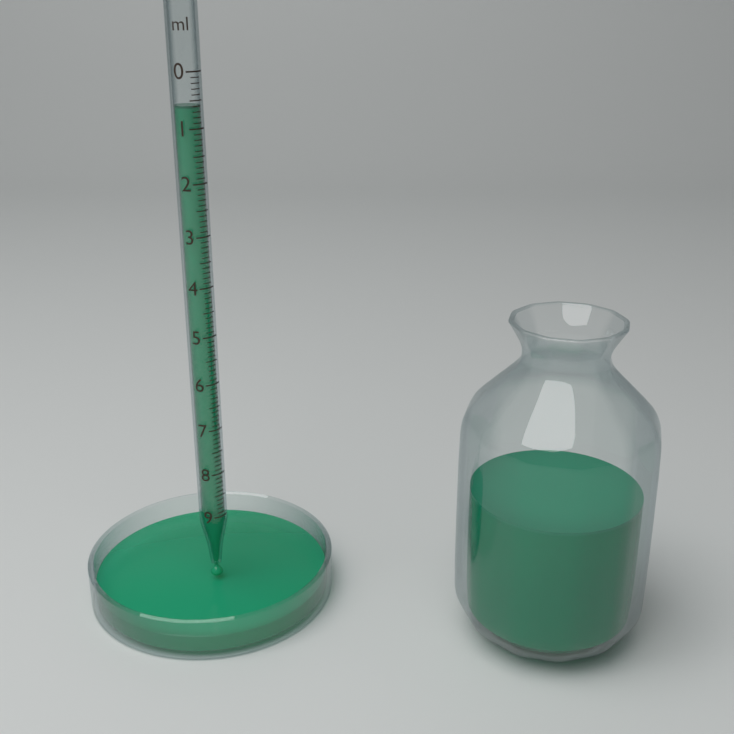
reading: 0.6 ml
